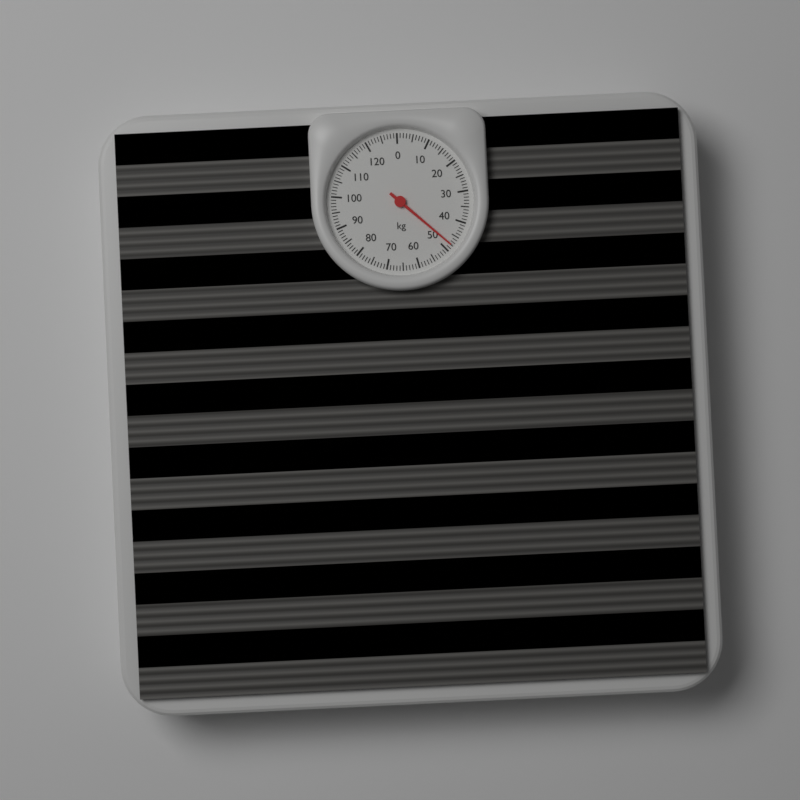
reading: 48 kg
